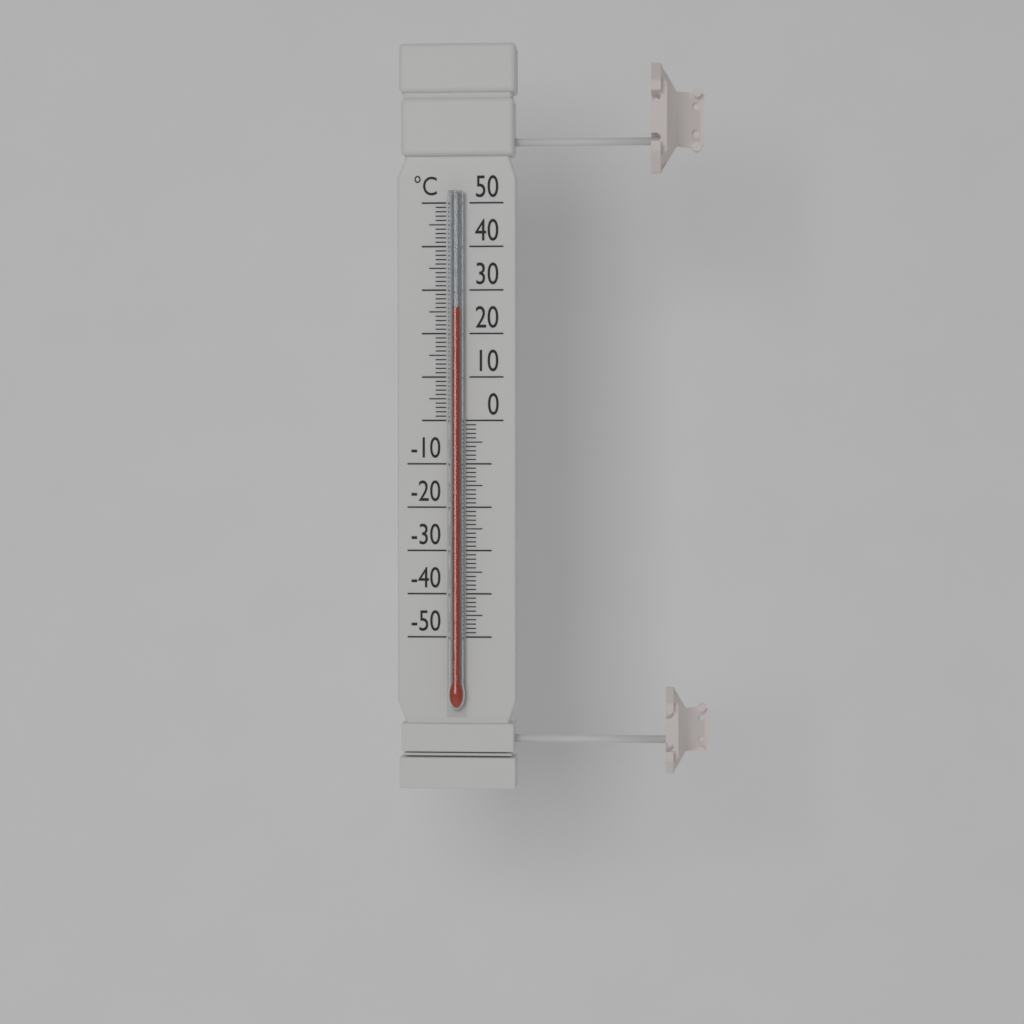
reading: 26 °C
